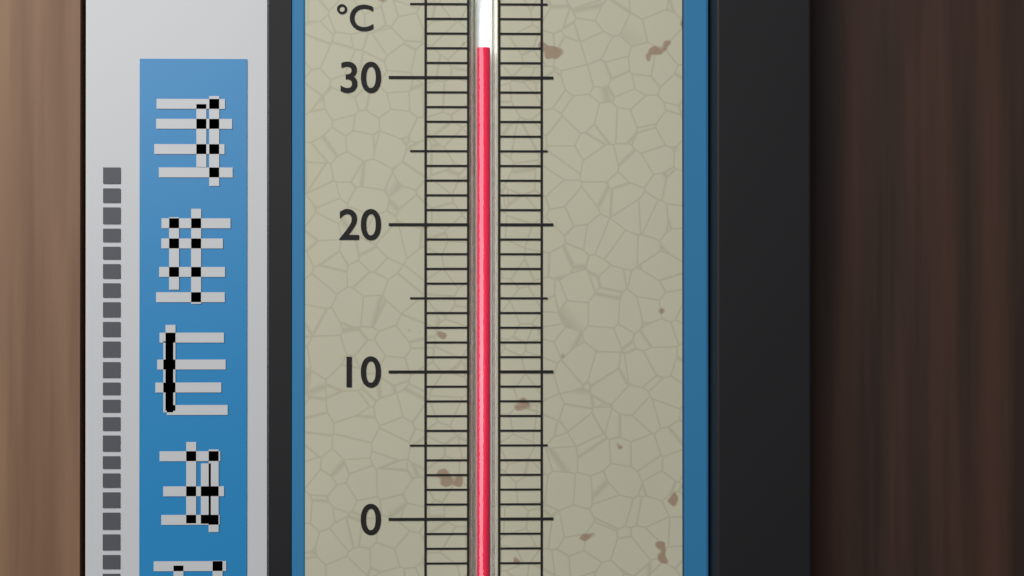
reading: 32 °C
